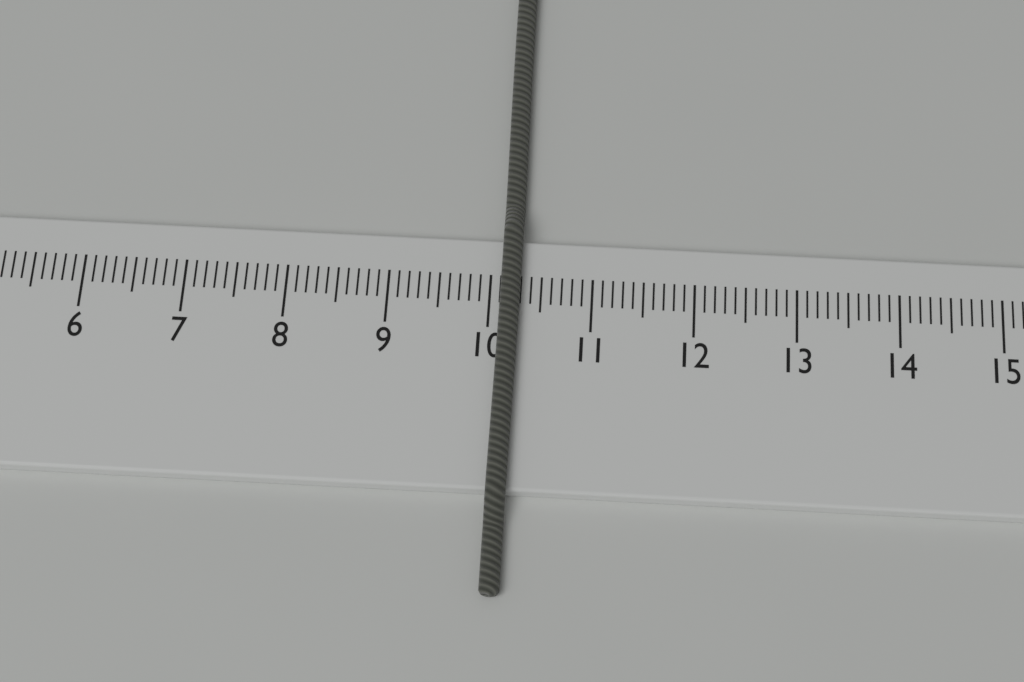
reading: 10.3 cm
